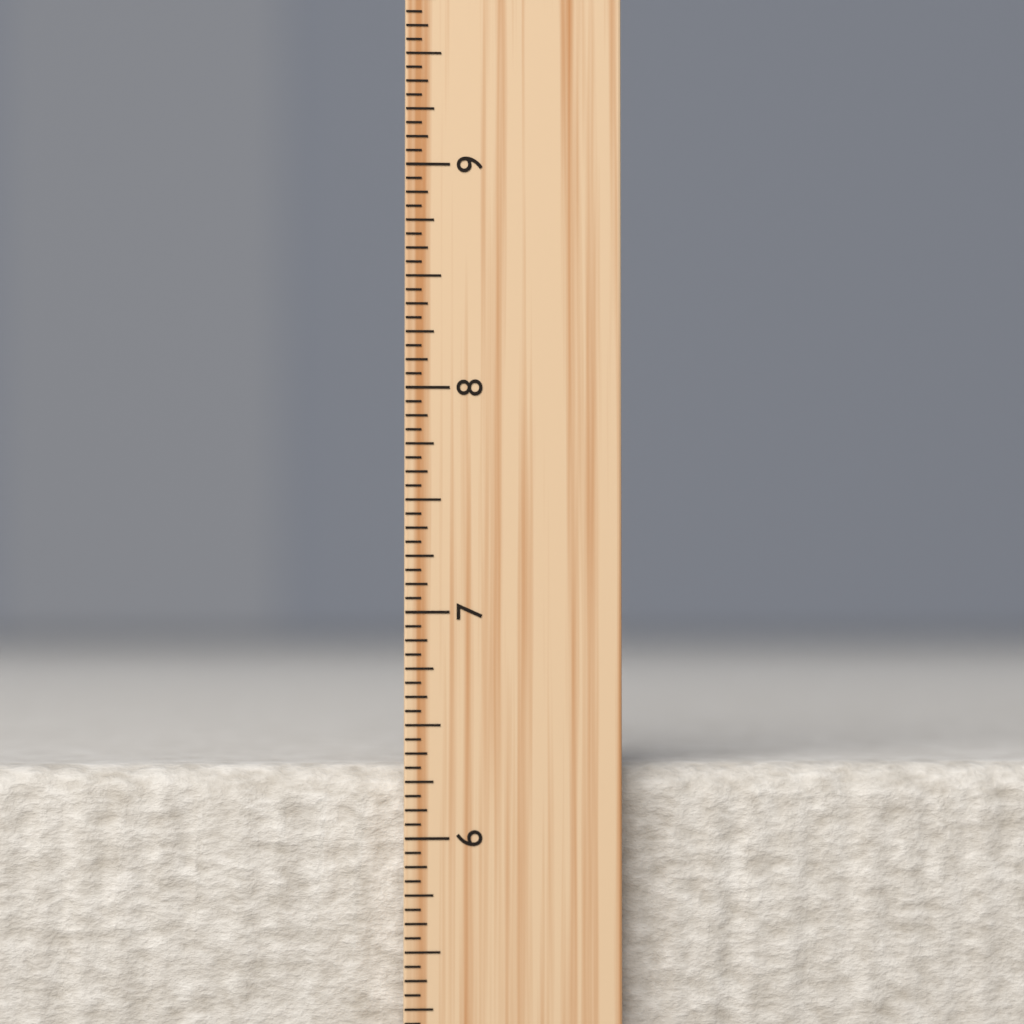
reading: 6.3125 inch
